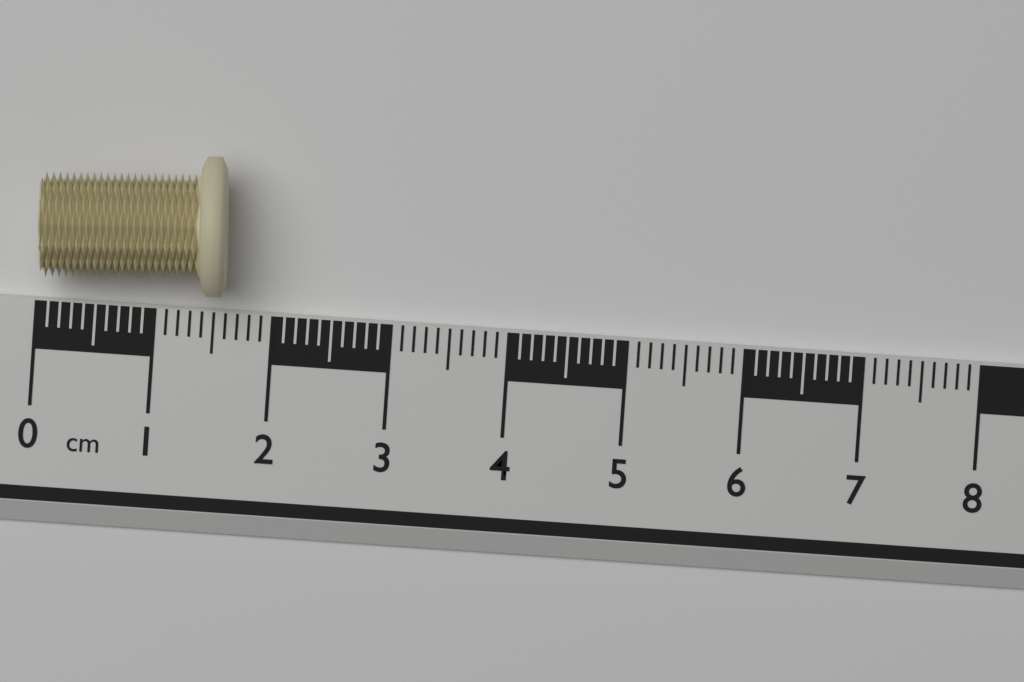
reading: 1.6 cm
